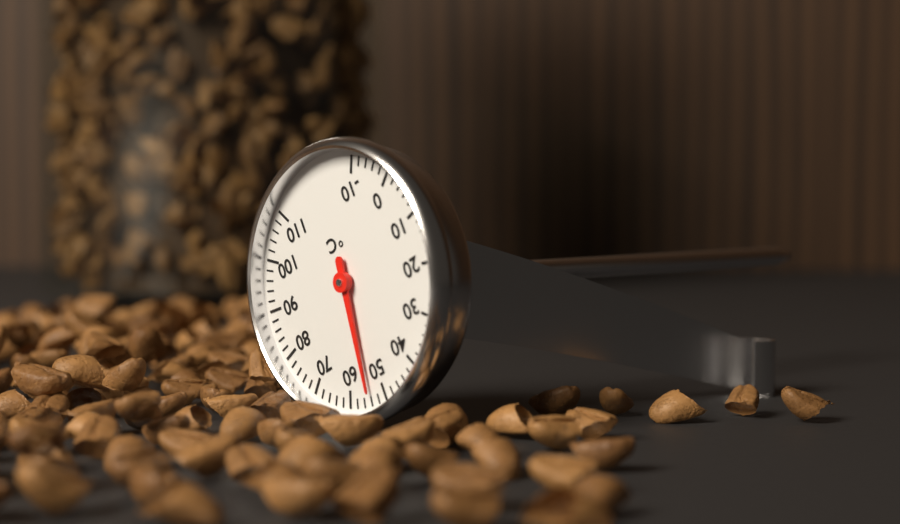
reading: 54 °C
